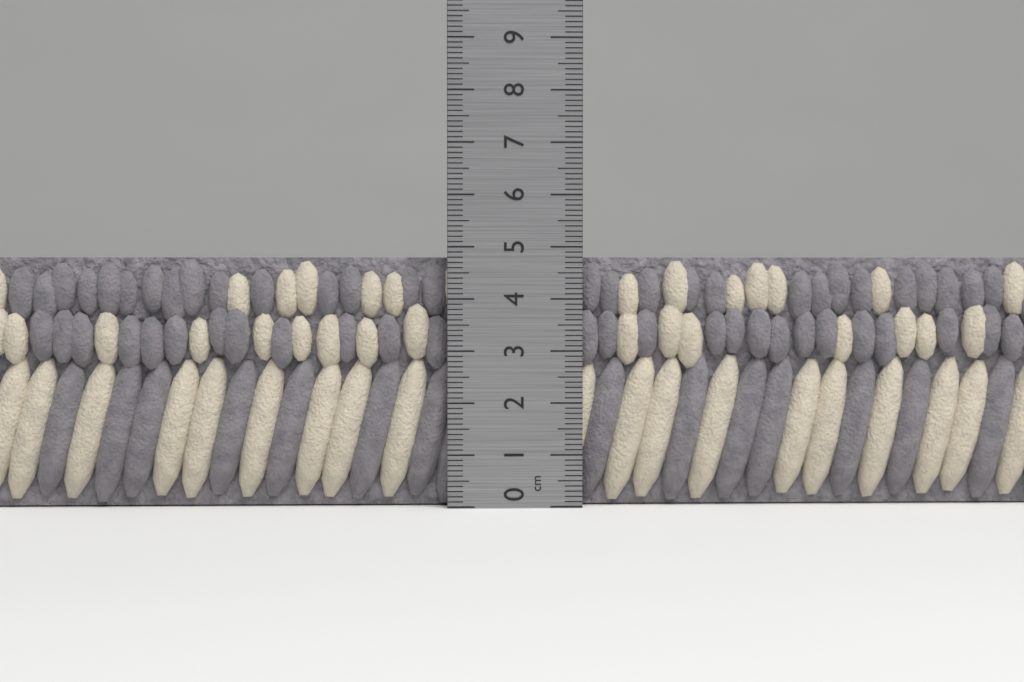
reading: 4.8 cm
